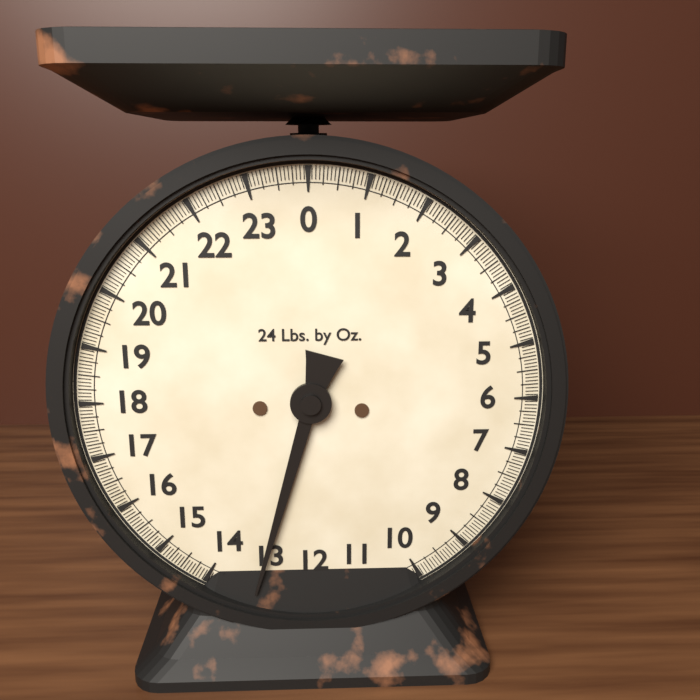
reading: 13.0625 lb
